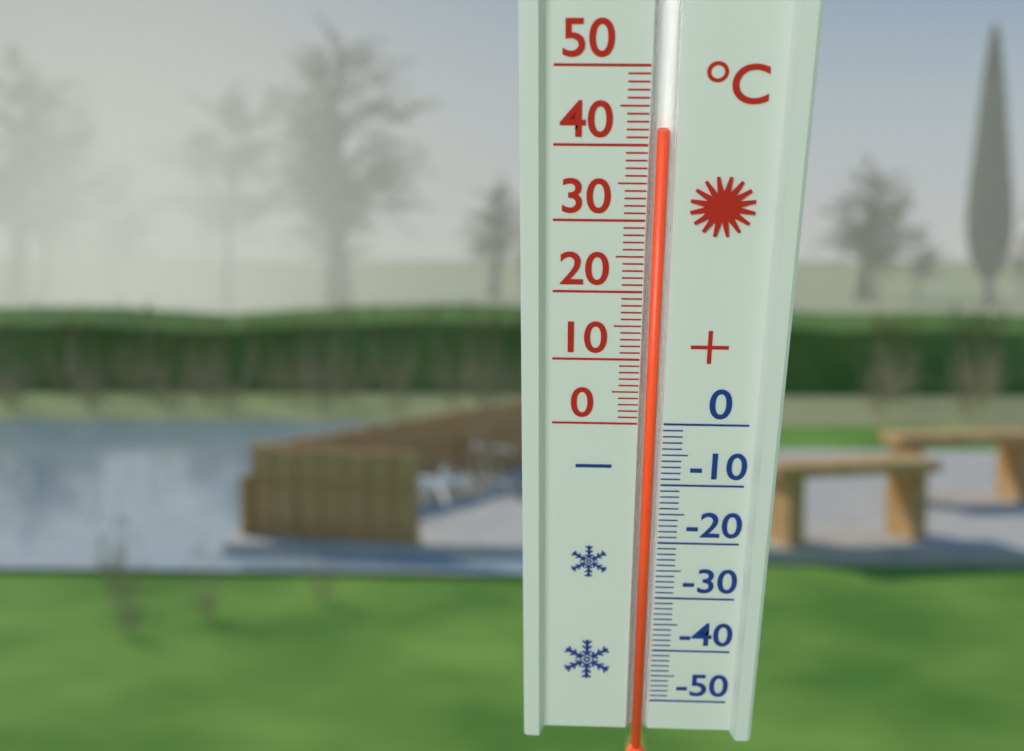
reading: 42 °C
